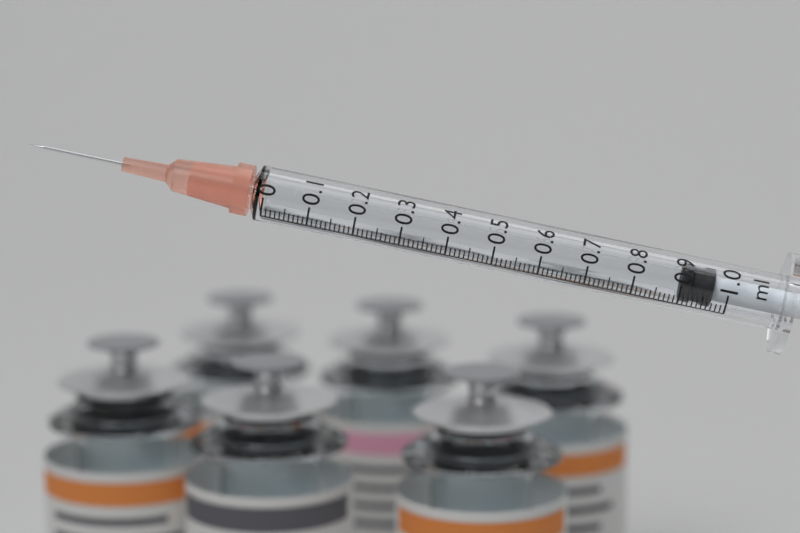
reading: 0.90 ml
